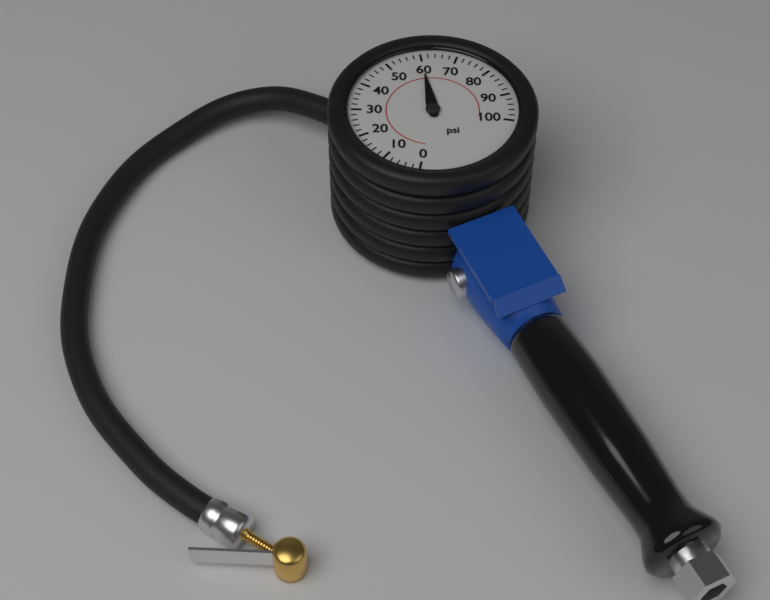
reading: 60 psi
